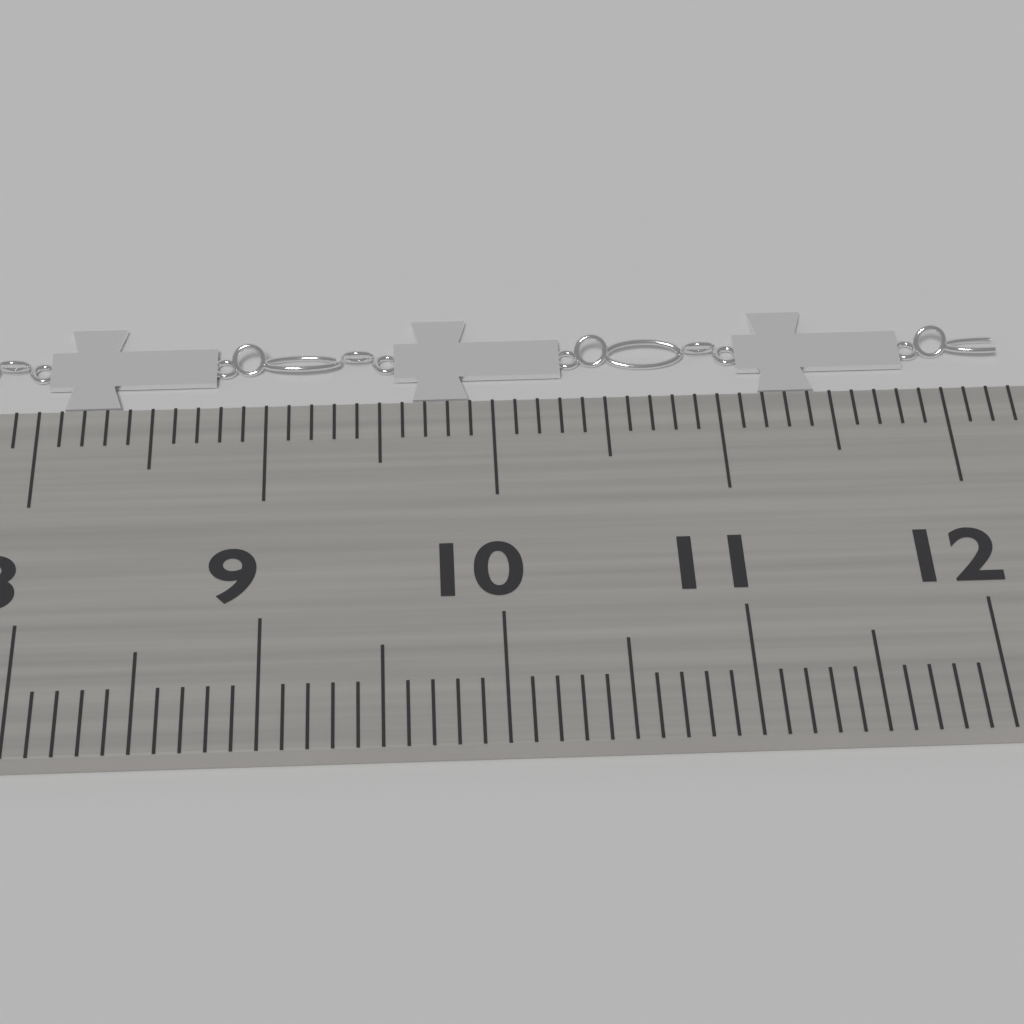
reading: 12.3 cm
